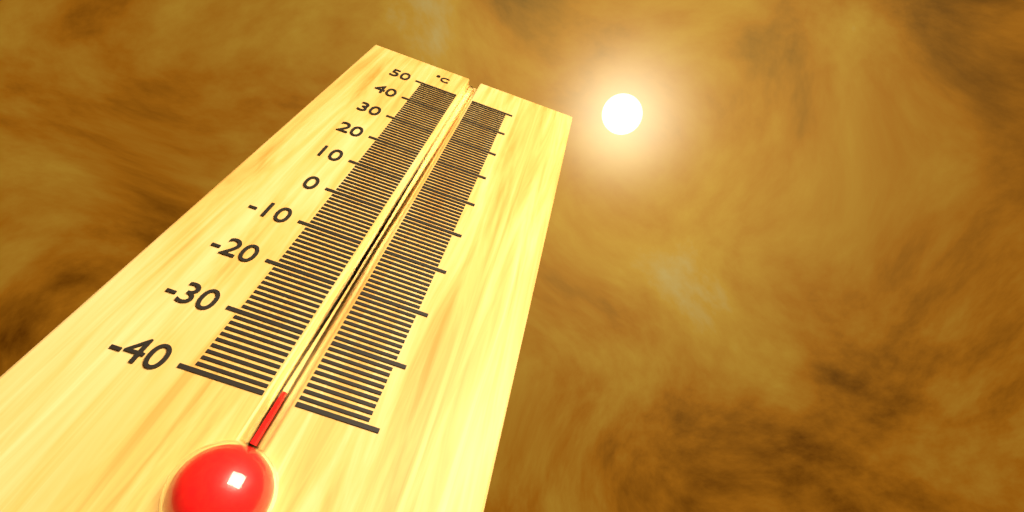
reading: -39 °C
